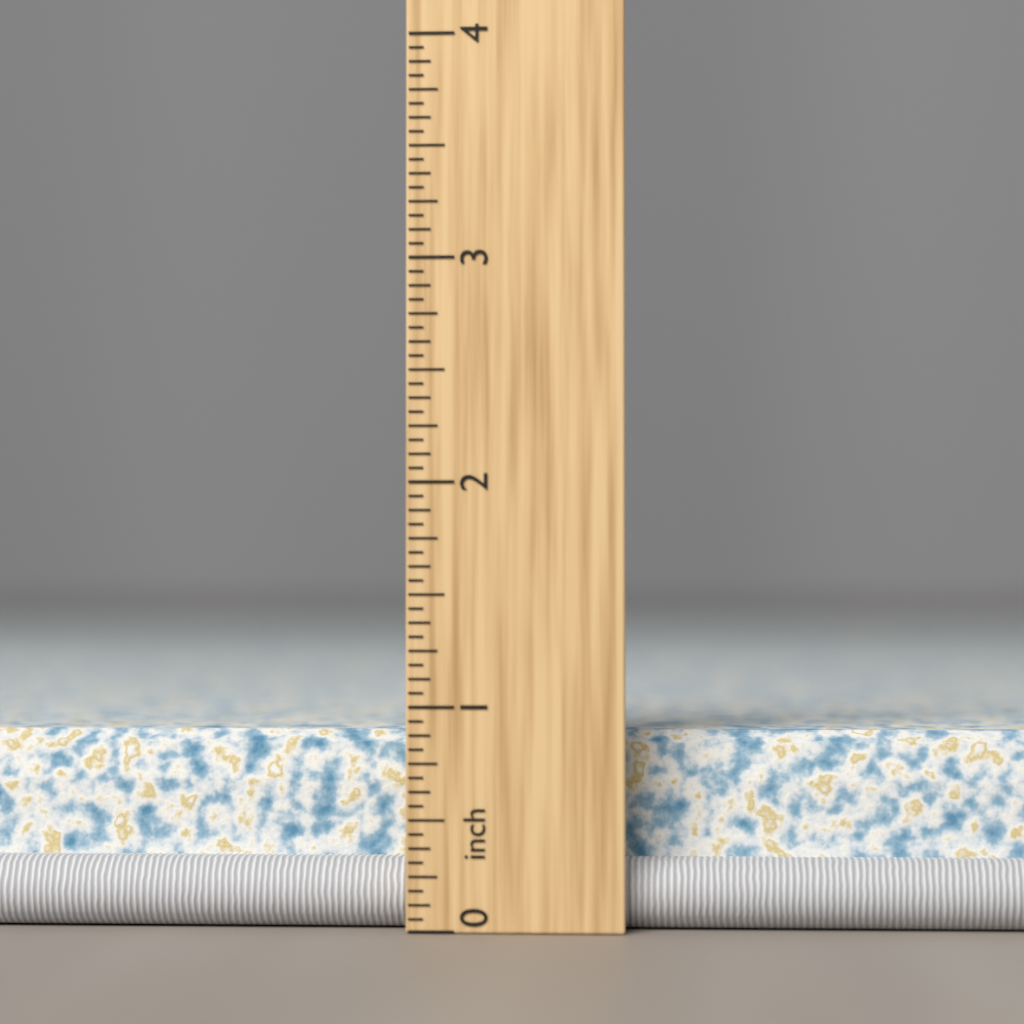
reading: 0.8750 inch
